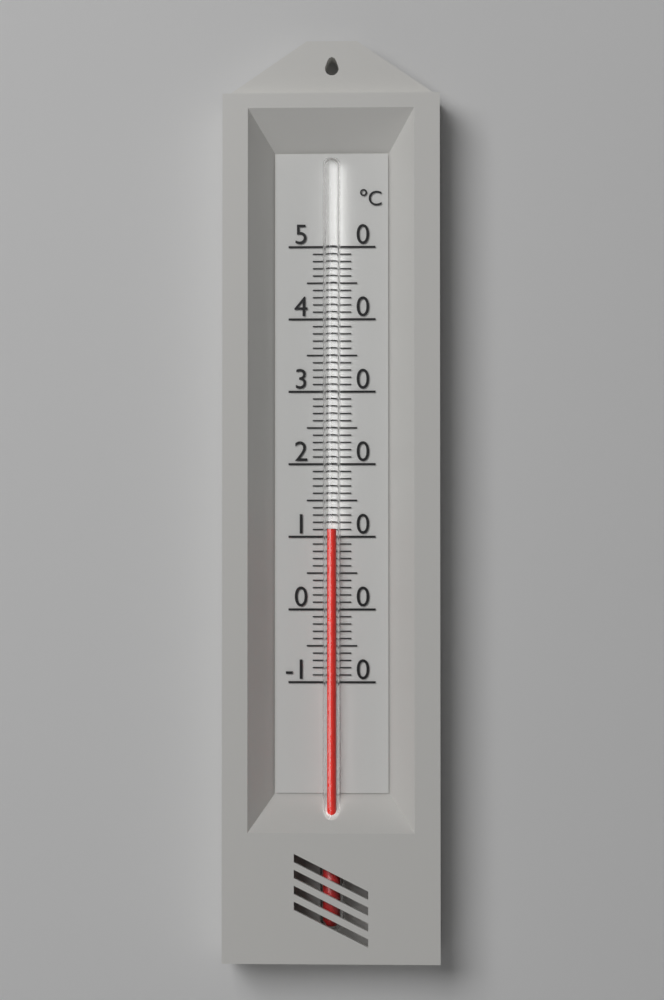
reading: 11 °C
